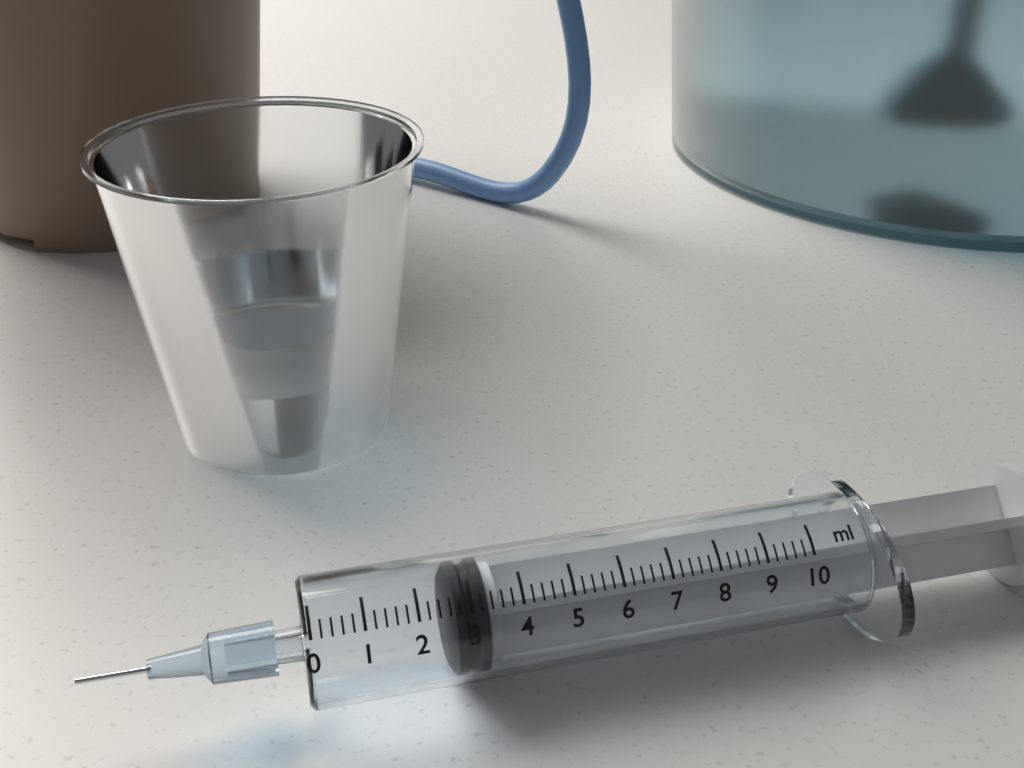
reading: 2.6 ml
